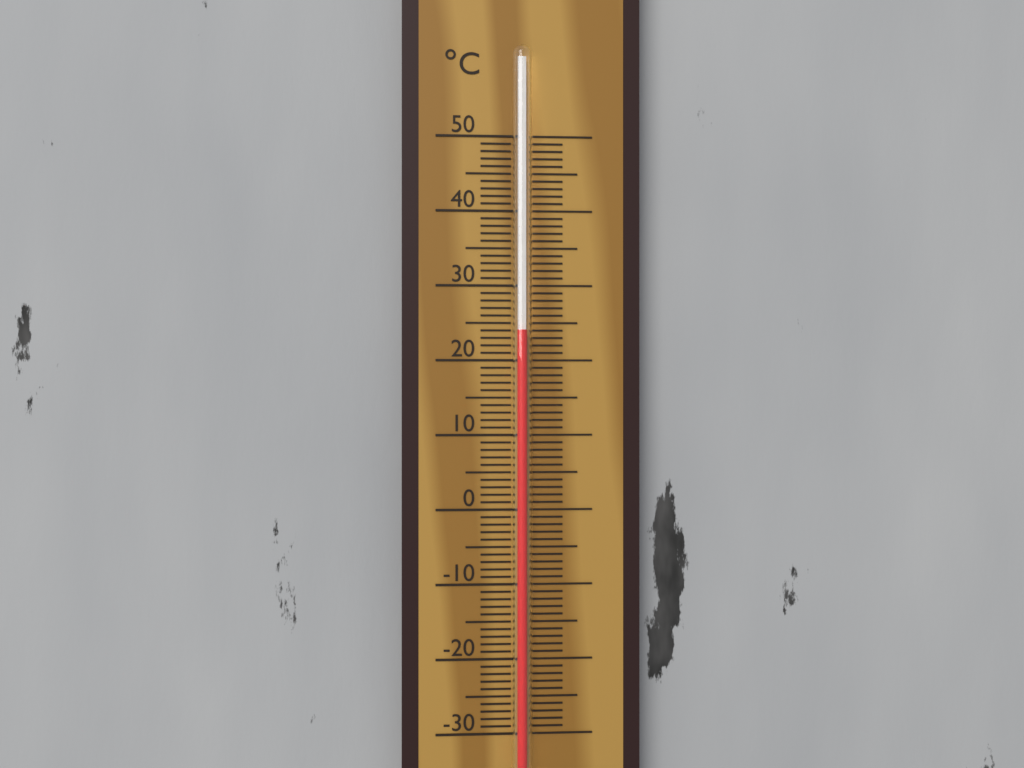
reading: 24 °C
